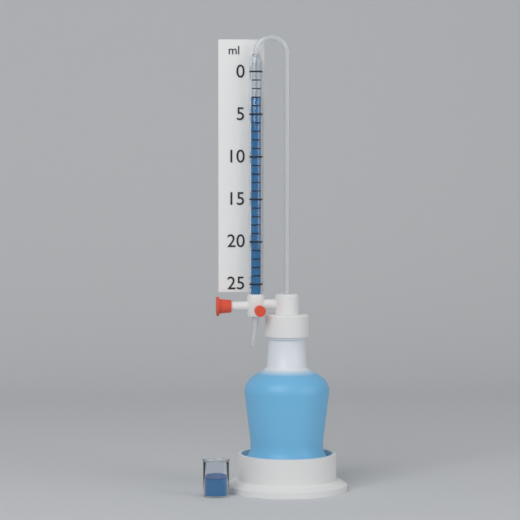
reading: 3 ml
